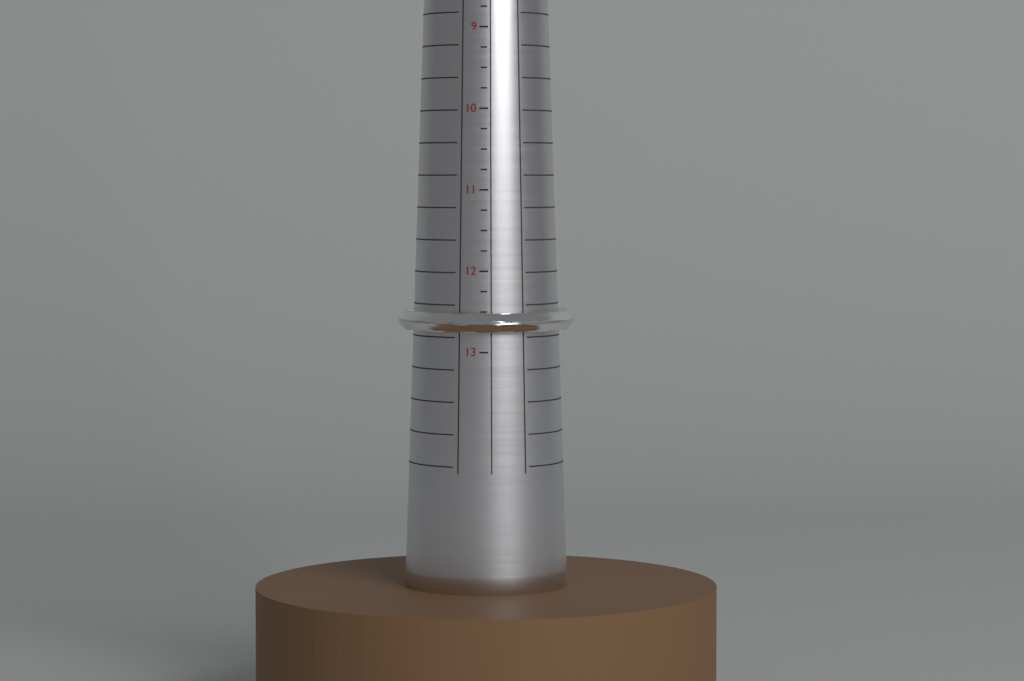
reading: 12.75 (no unit)
